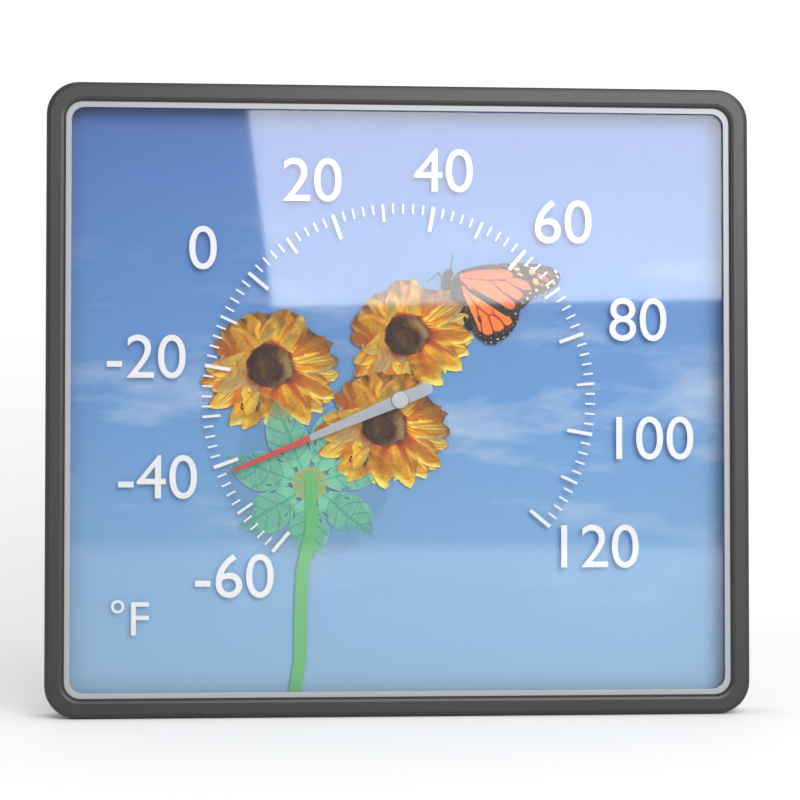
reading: -42 °F
